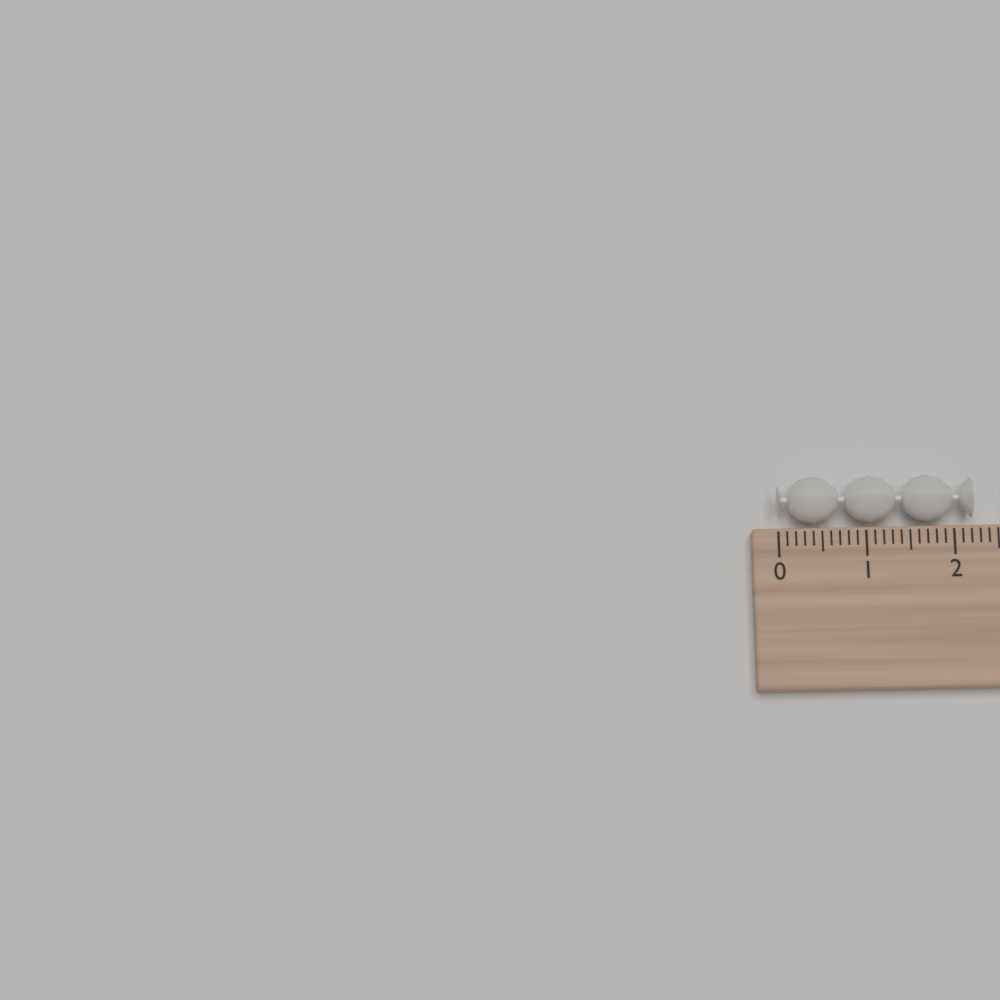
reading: 2.2 (no unit)
